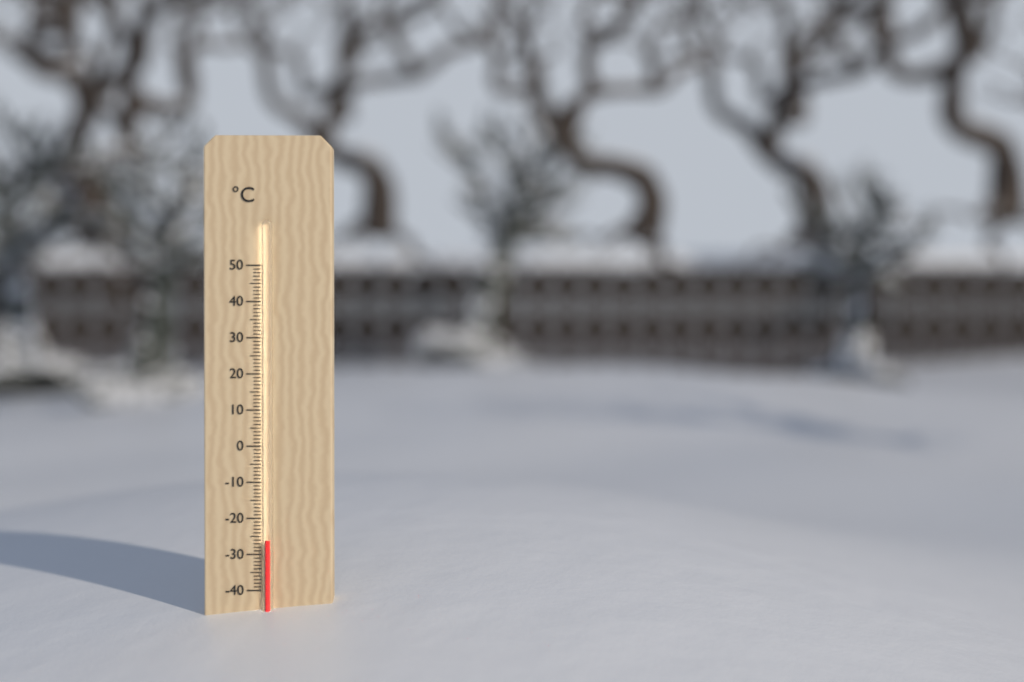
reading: -26 °C
